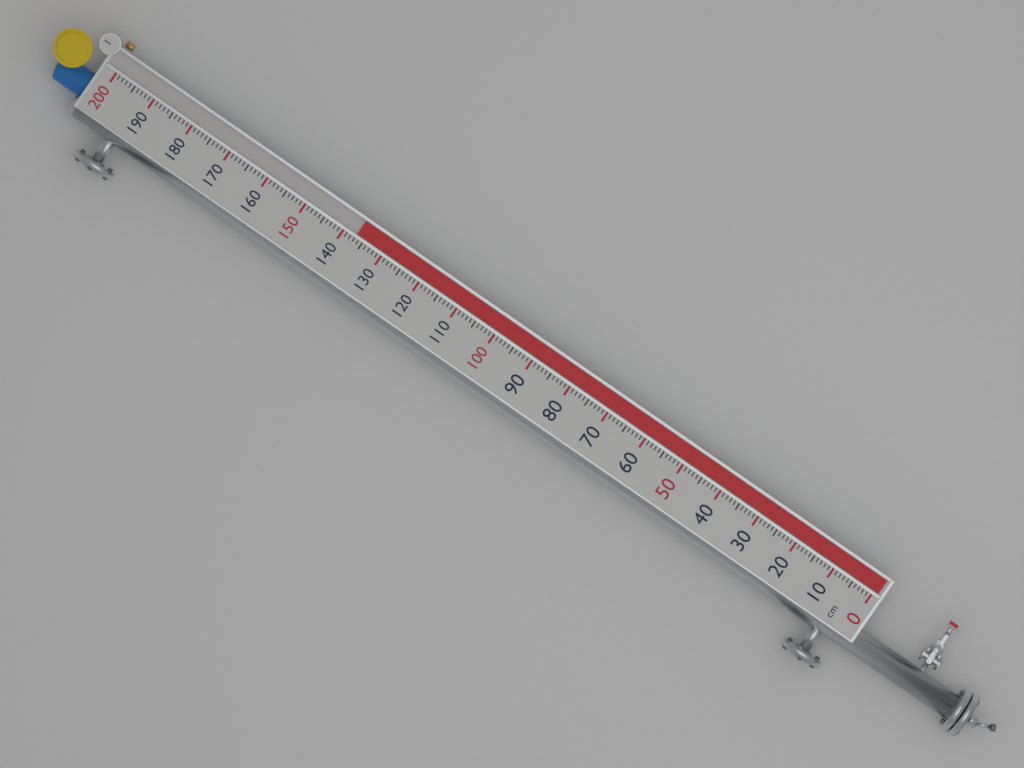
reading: 137 cm
